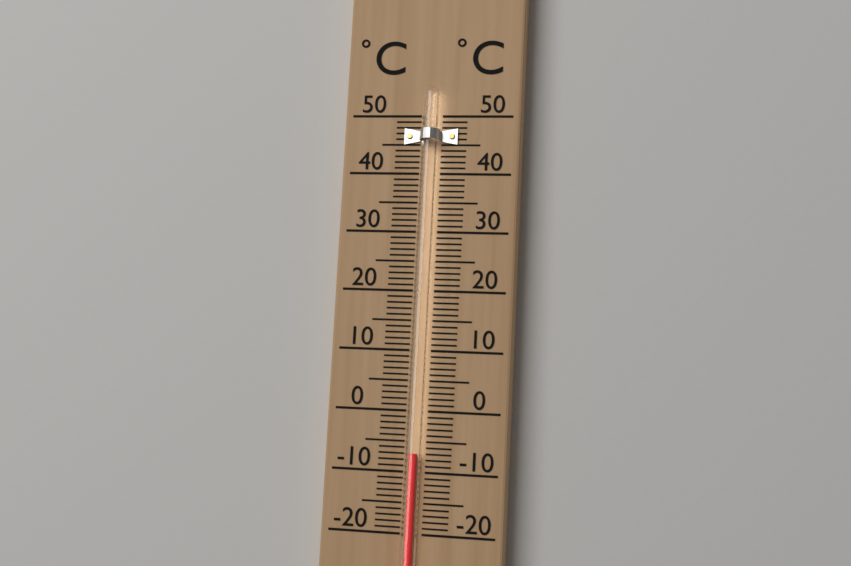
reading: -7 °C
